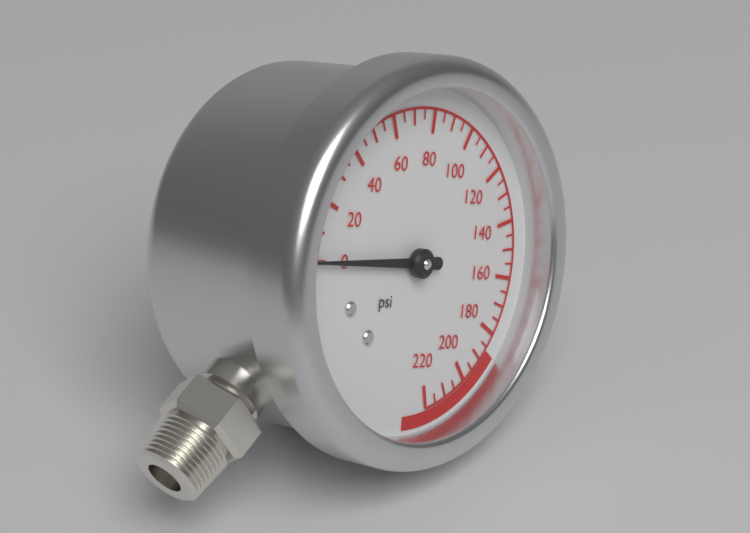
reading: 0 psi
